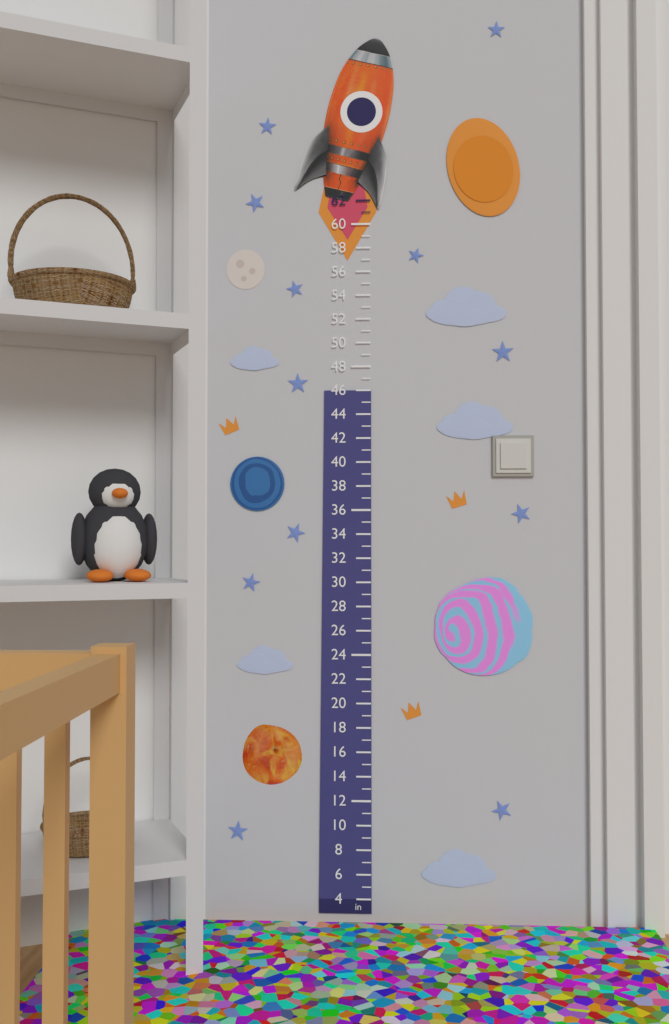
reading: 46 in
